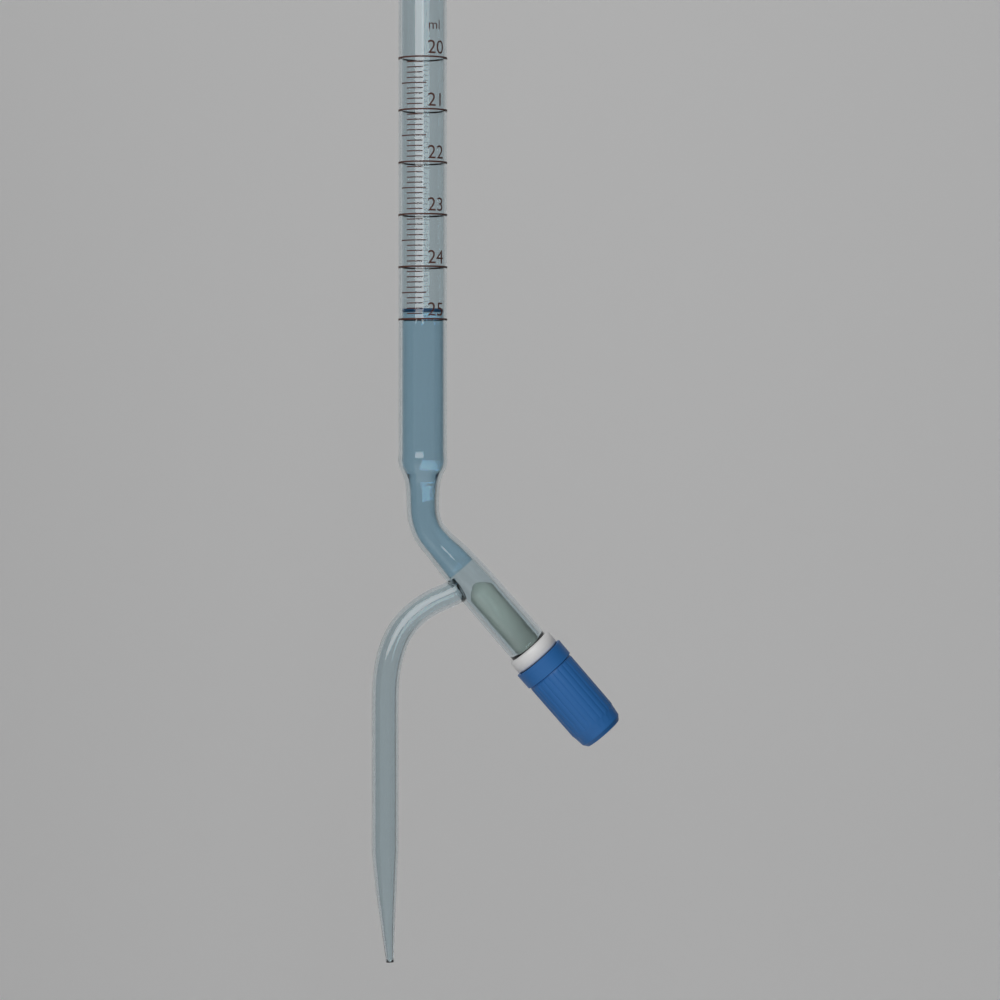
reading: 24.8 ml
